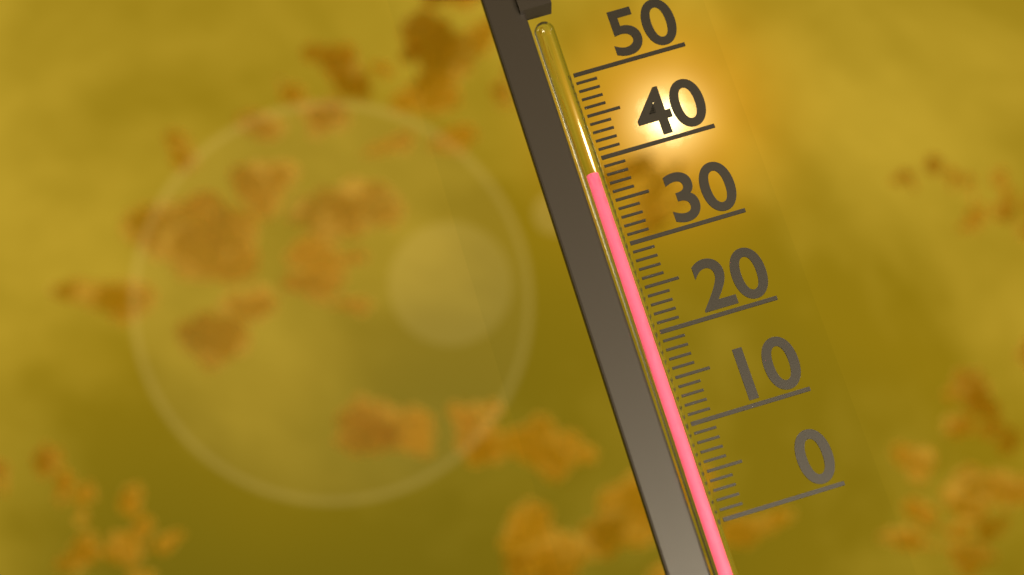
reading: 38 (no unit)
